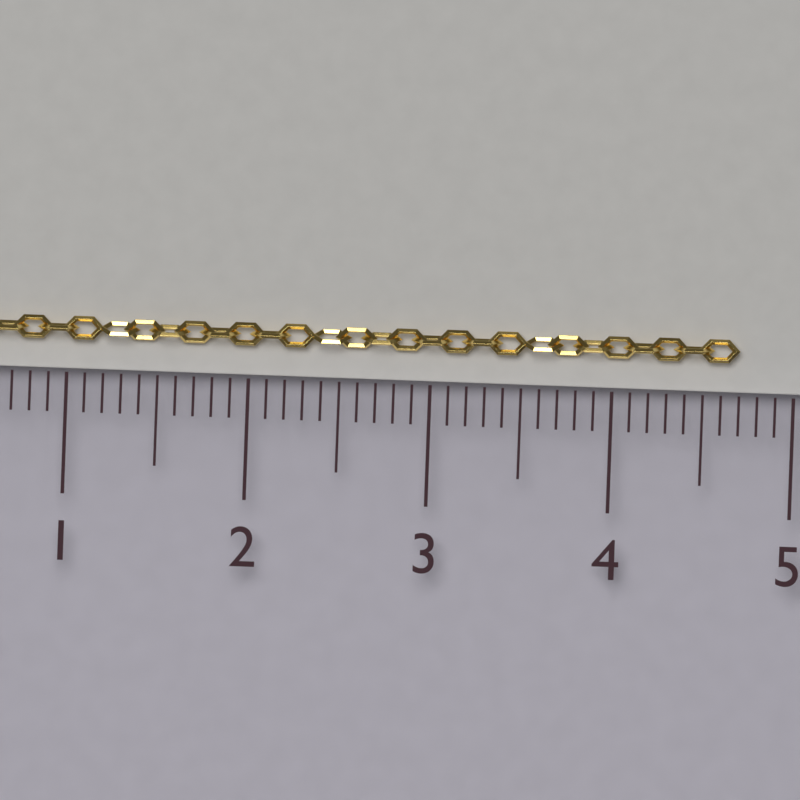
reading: 4.7 cm
